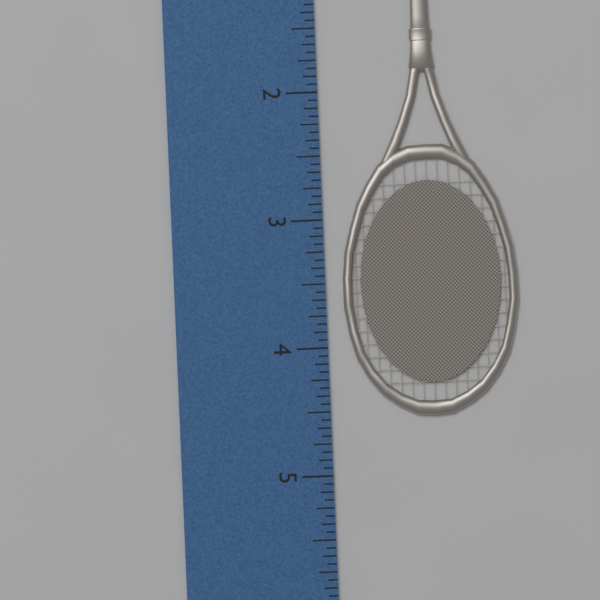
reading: 4.5625 inch
